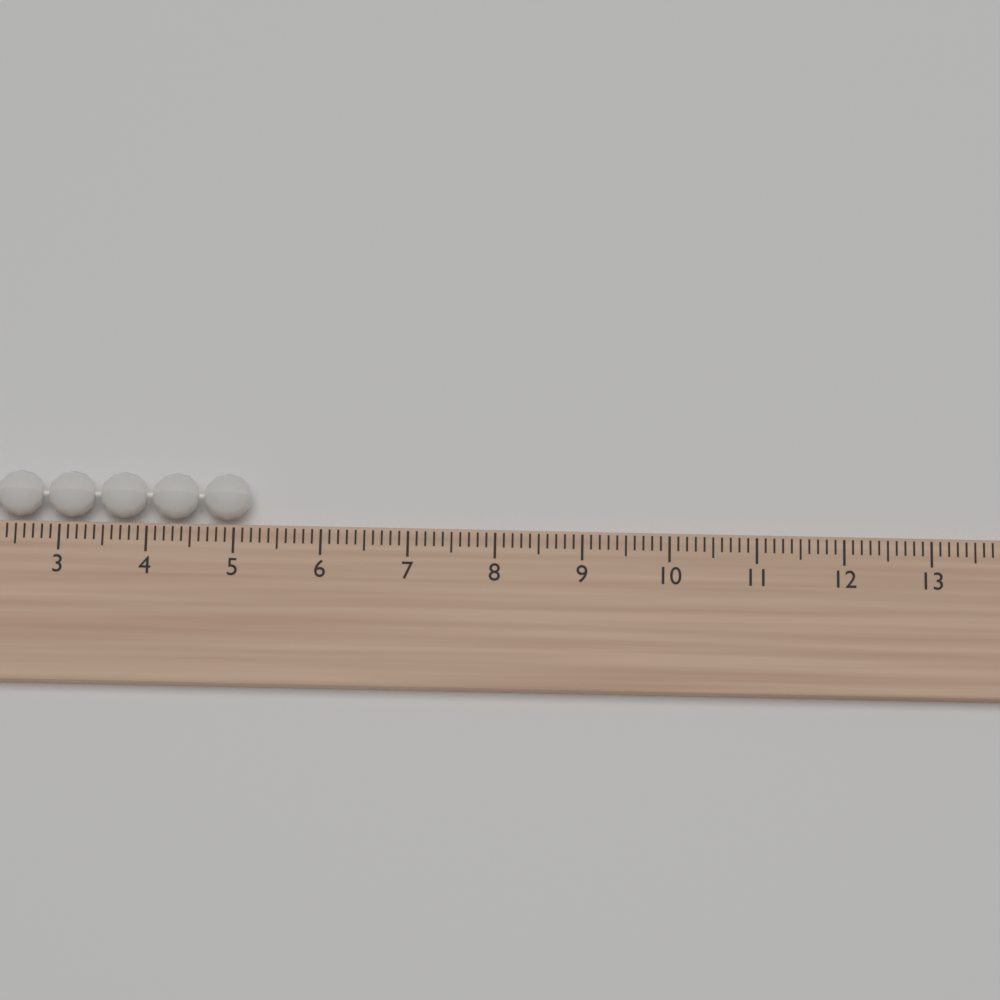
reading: 5.2 (no unit)
